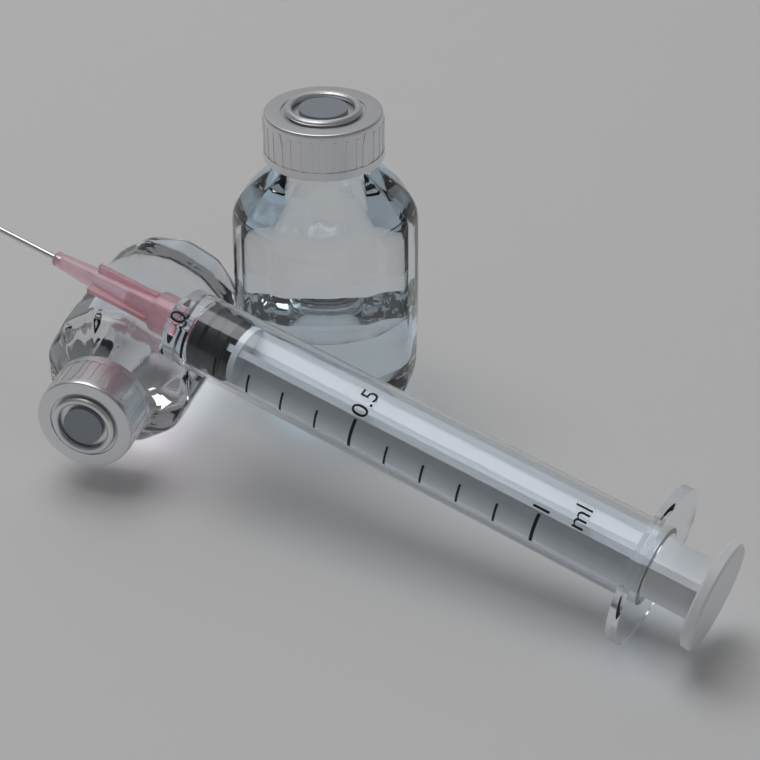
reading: 0.0 ml
